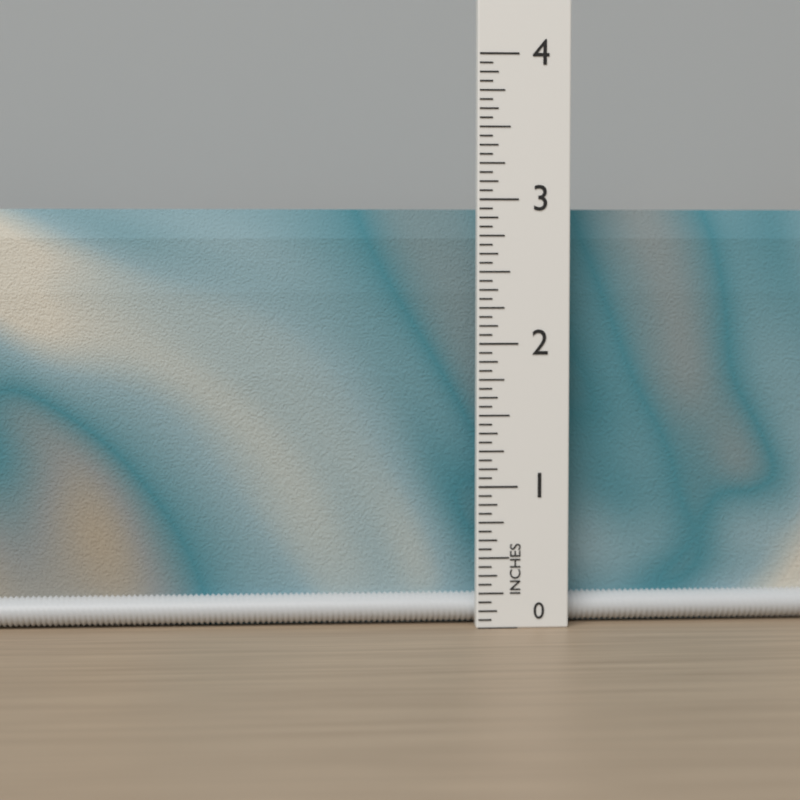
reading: 2.9375 in
